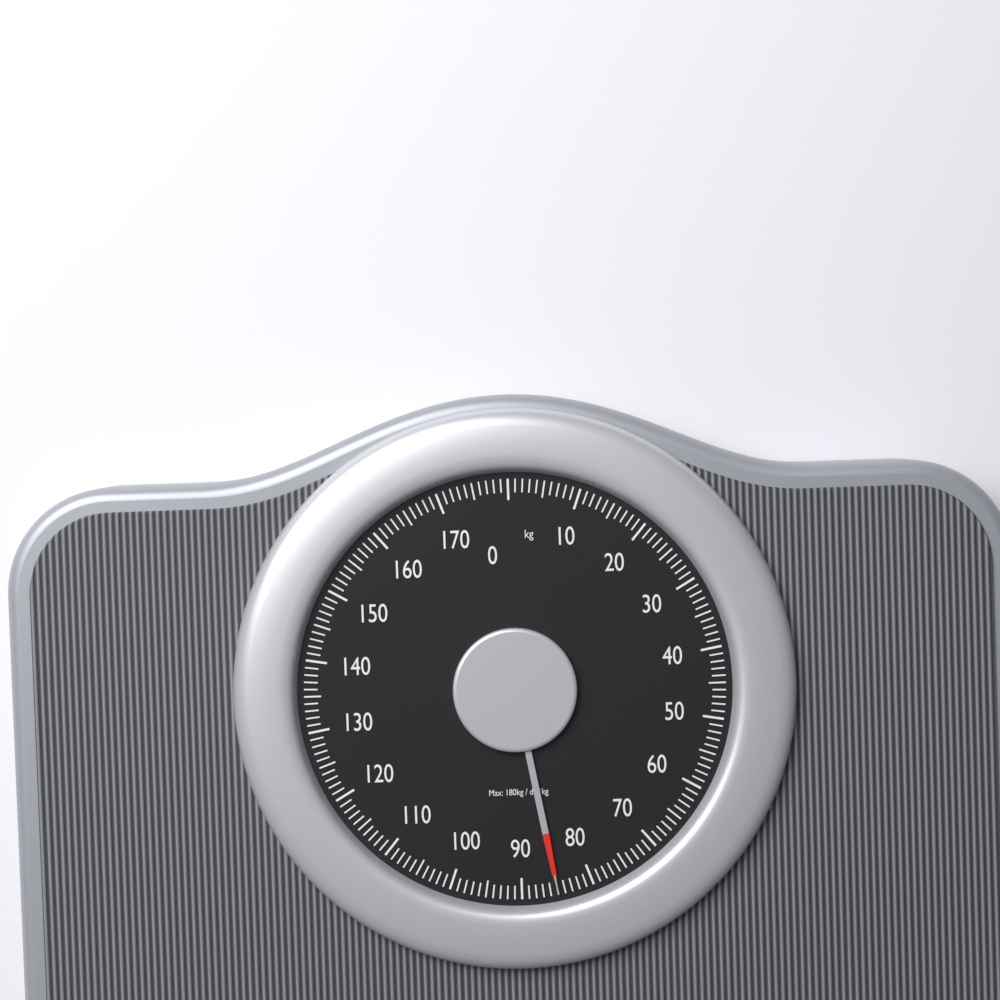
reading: 85 kg
